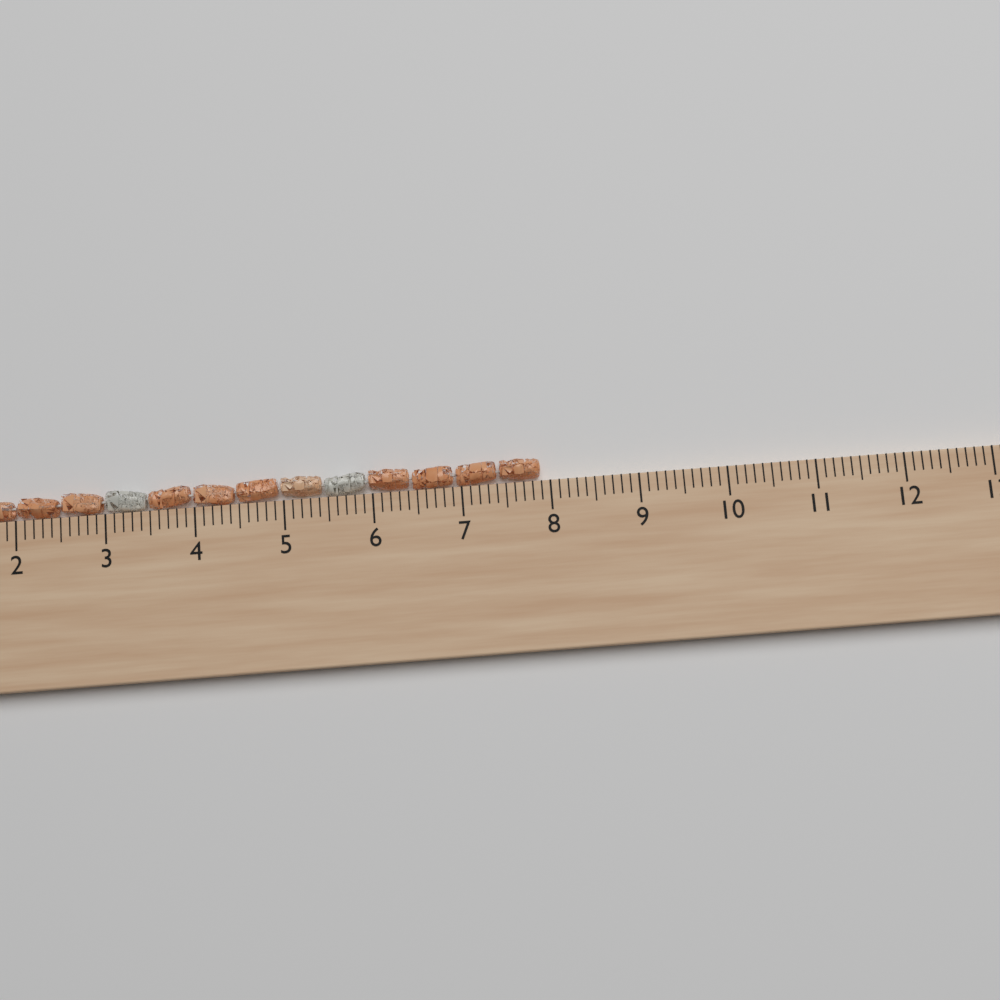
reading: 7.9 cm
